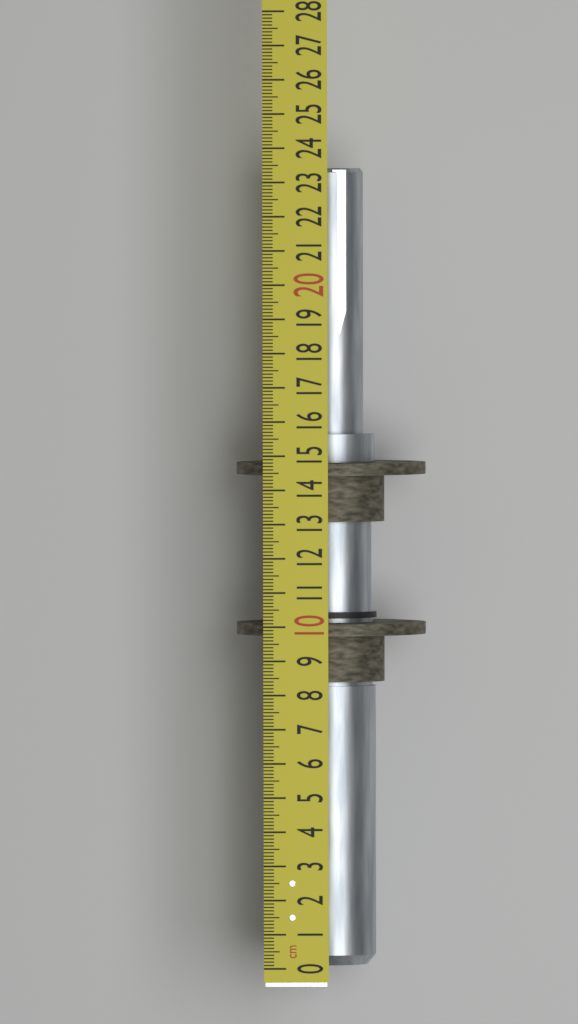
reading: 23.4 cm
